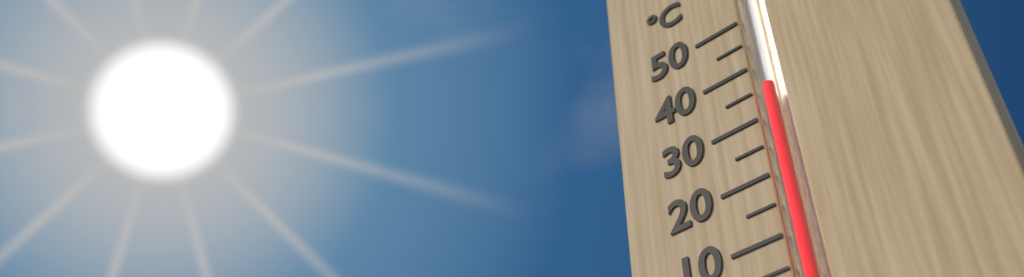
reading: 35 °C
